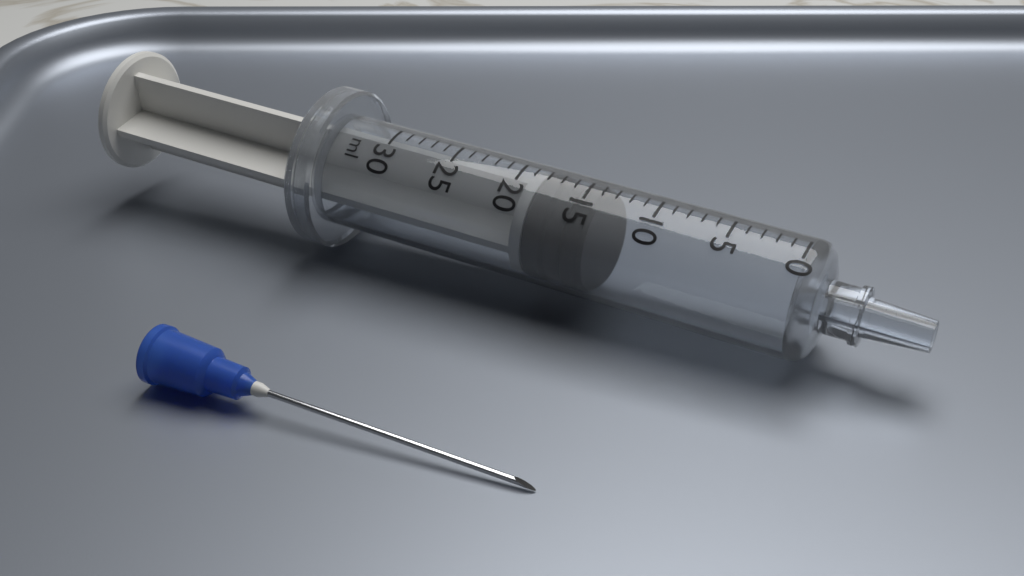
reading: 14 ml
